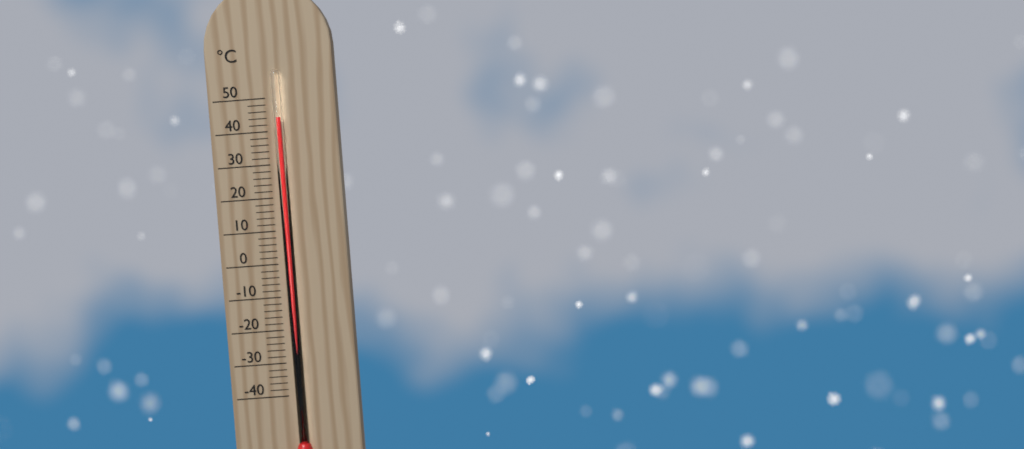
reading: 44 °C
